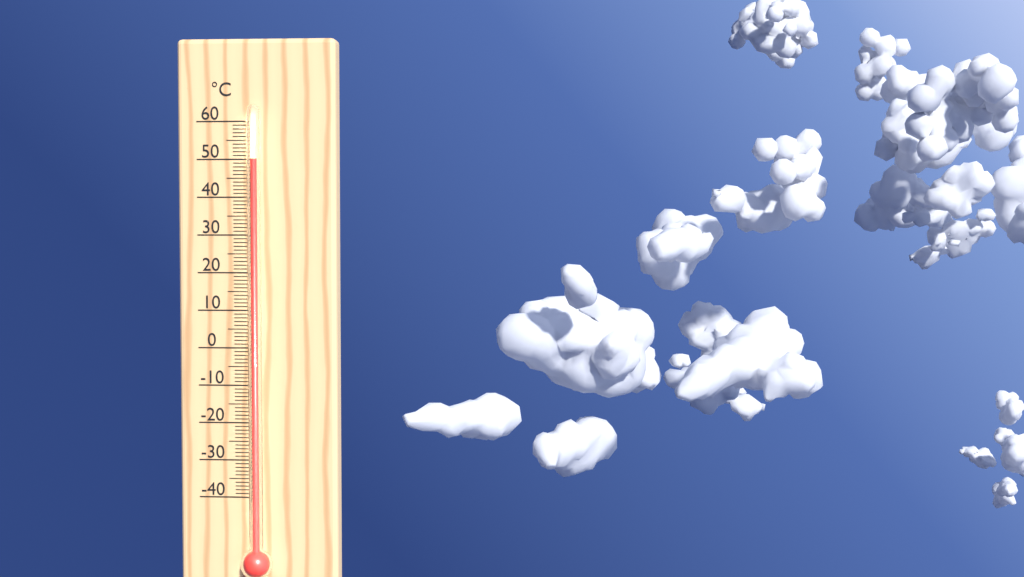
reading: 50 °C
